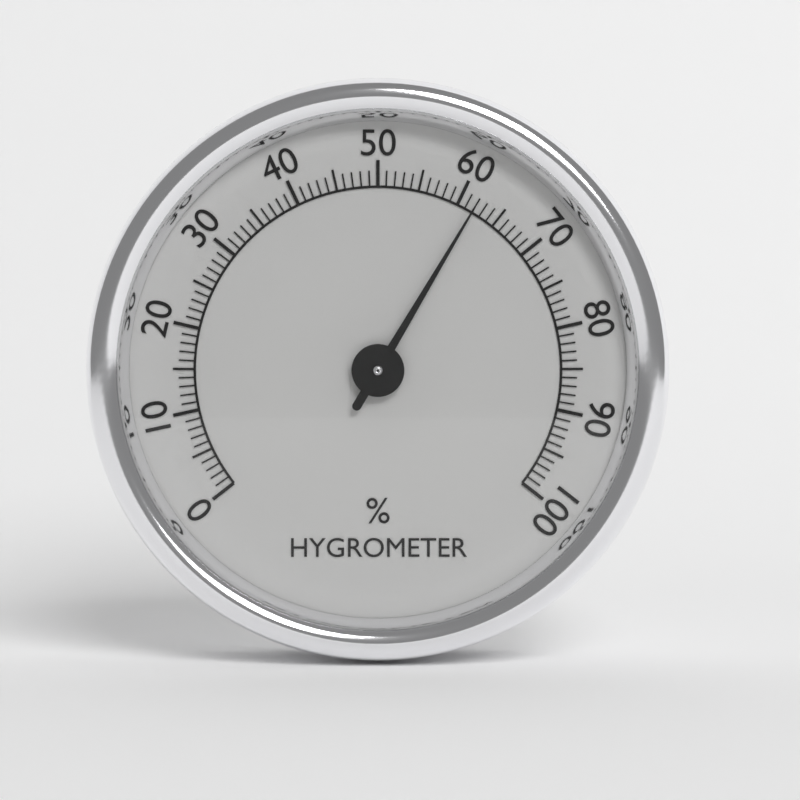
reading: 62 %
